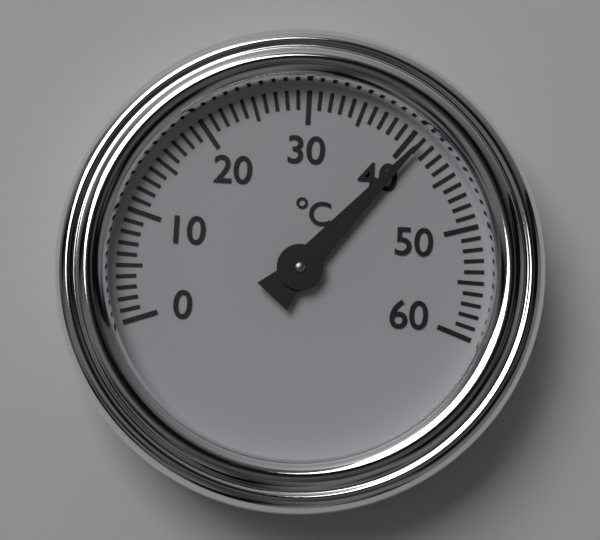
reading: 41 °C
